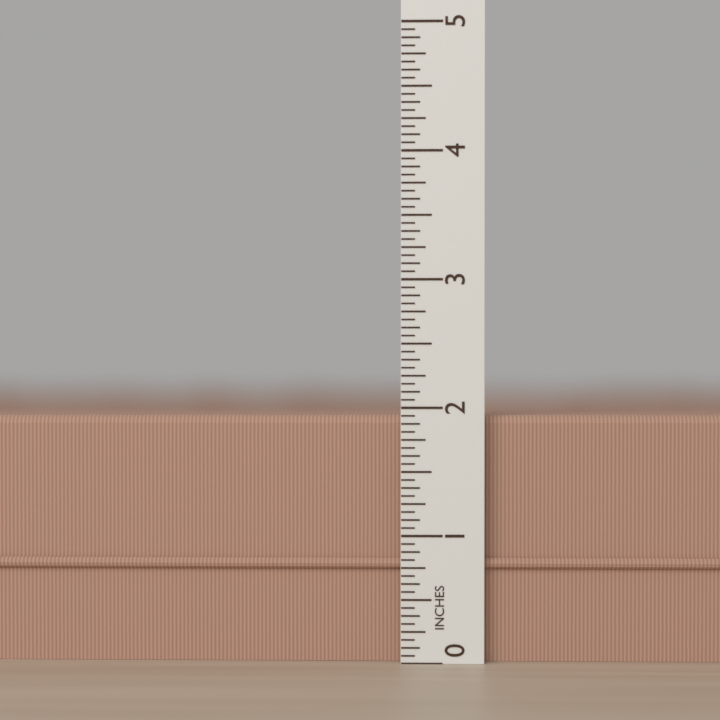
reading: 1.9375 in
